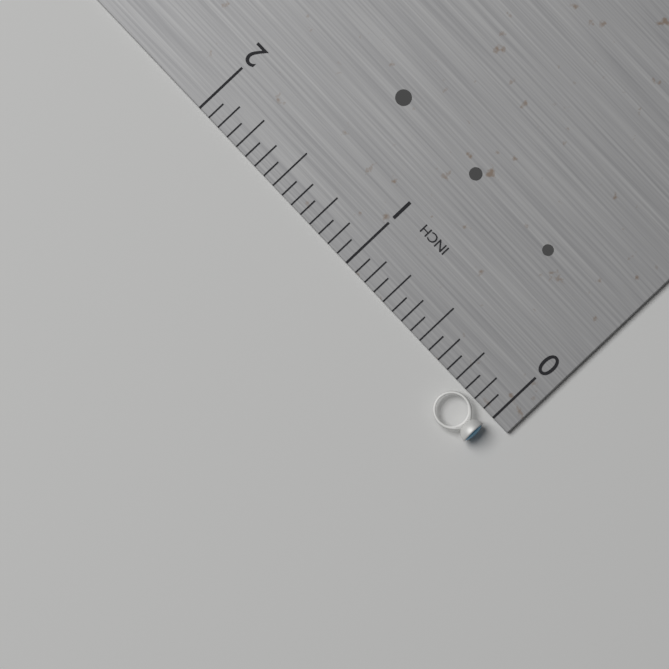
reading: 0.2500 in
